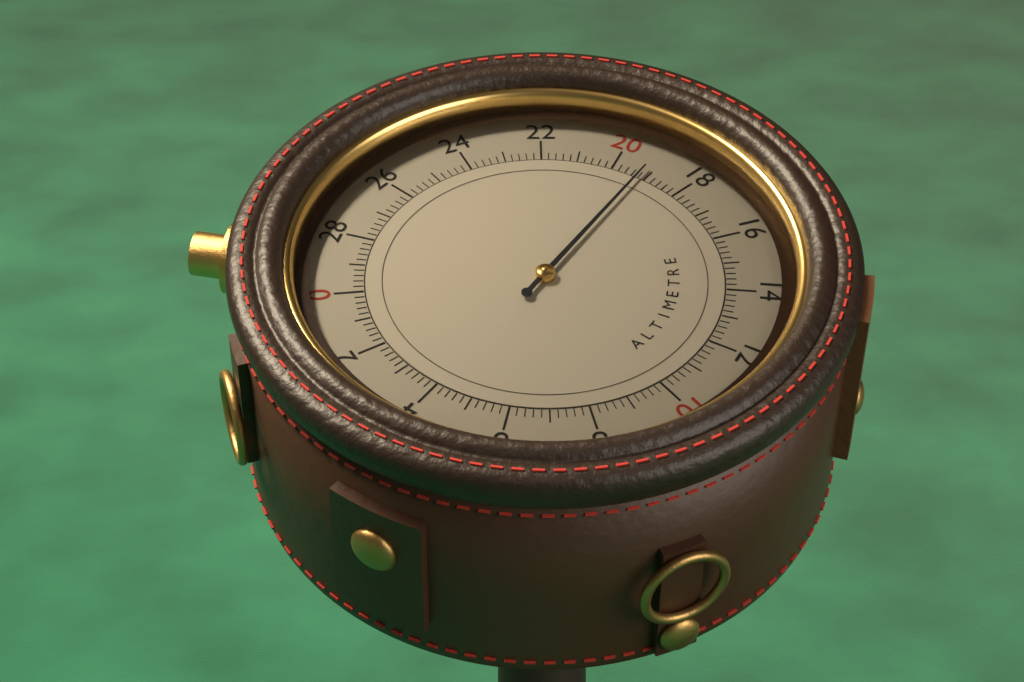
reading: 19.2 (no unit)
